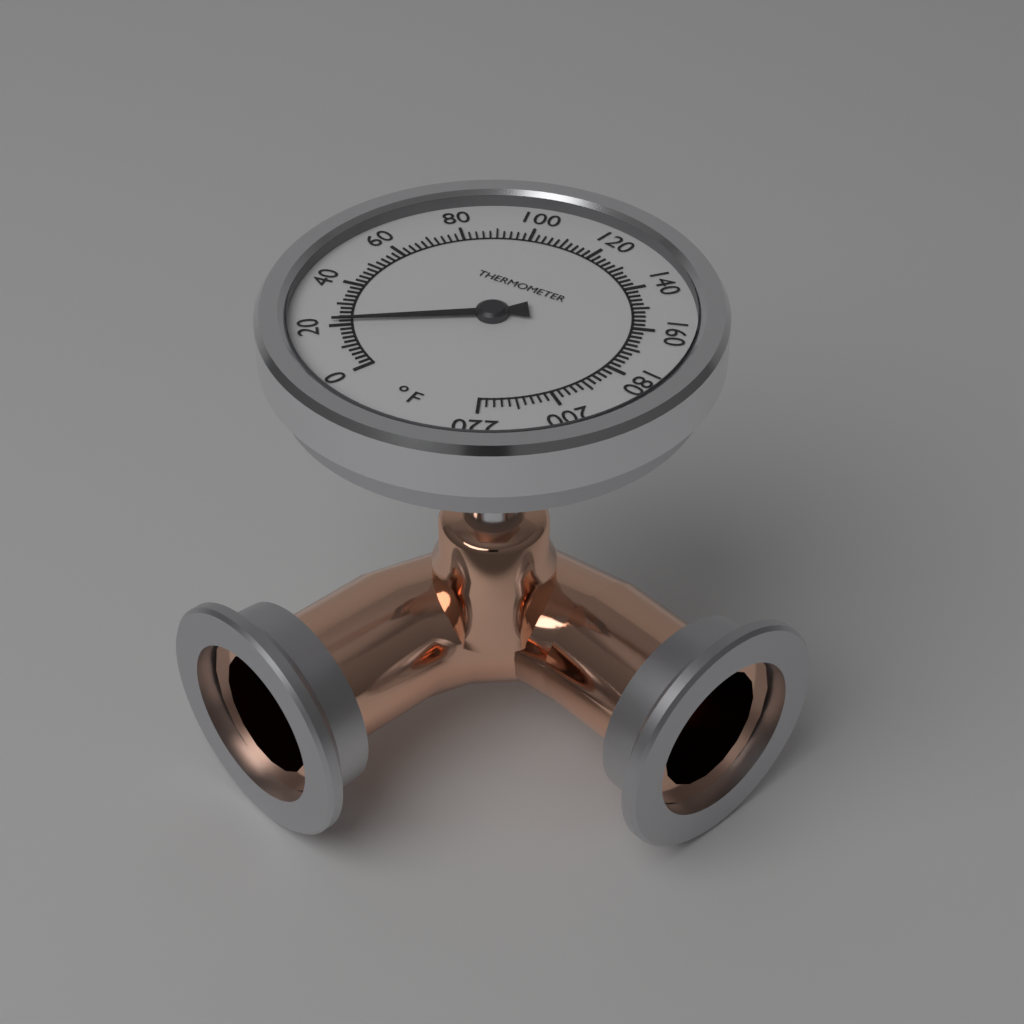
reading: 22 °F
